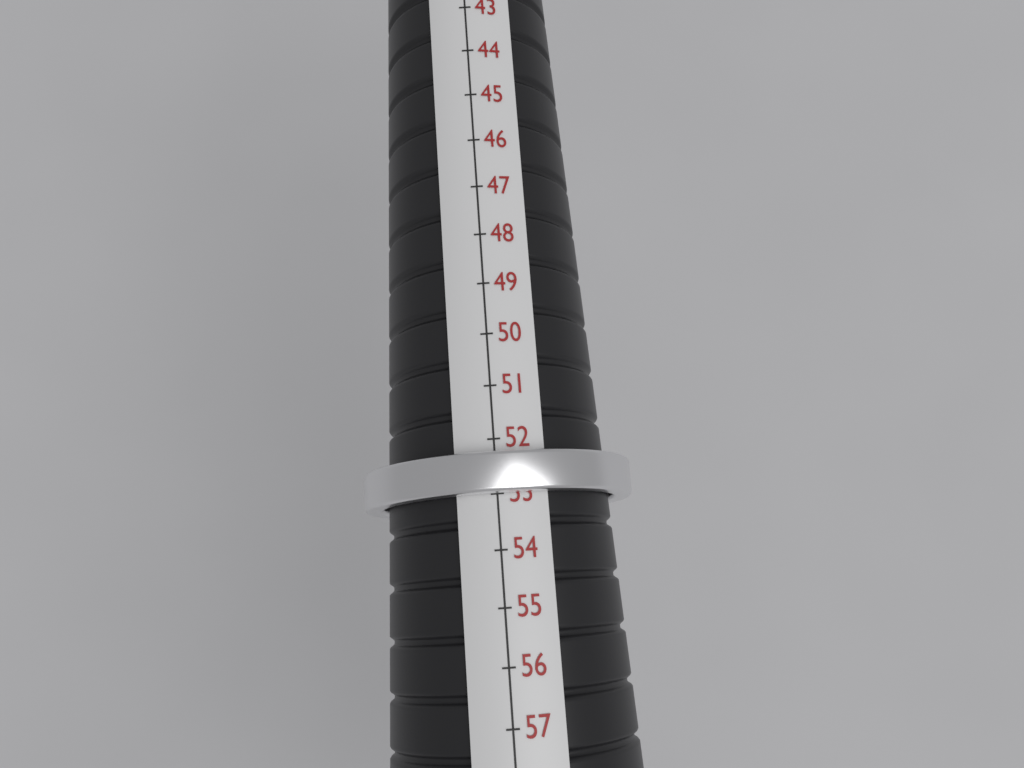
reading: 53 mm
